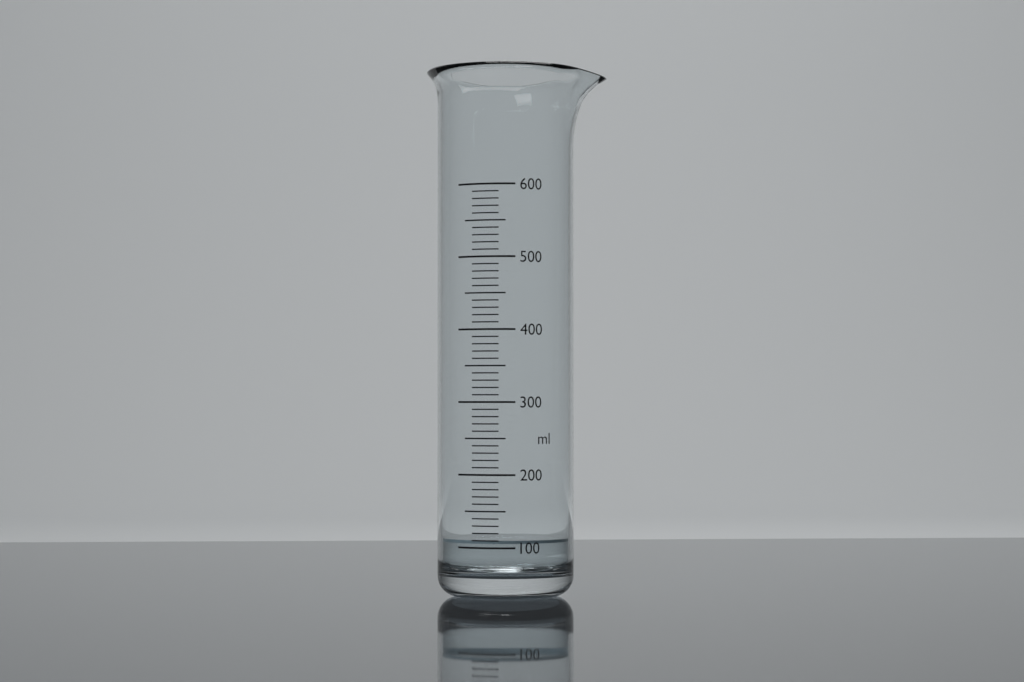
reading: 110 ml
